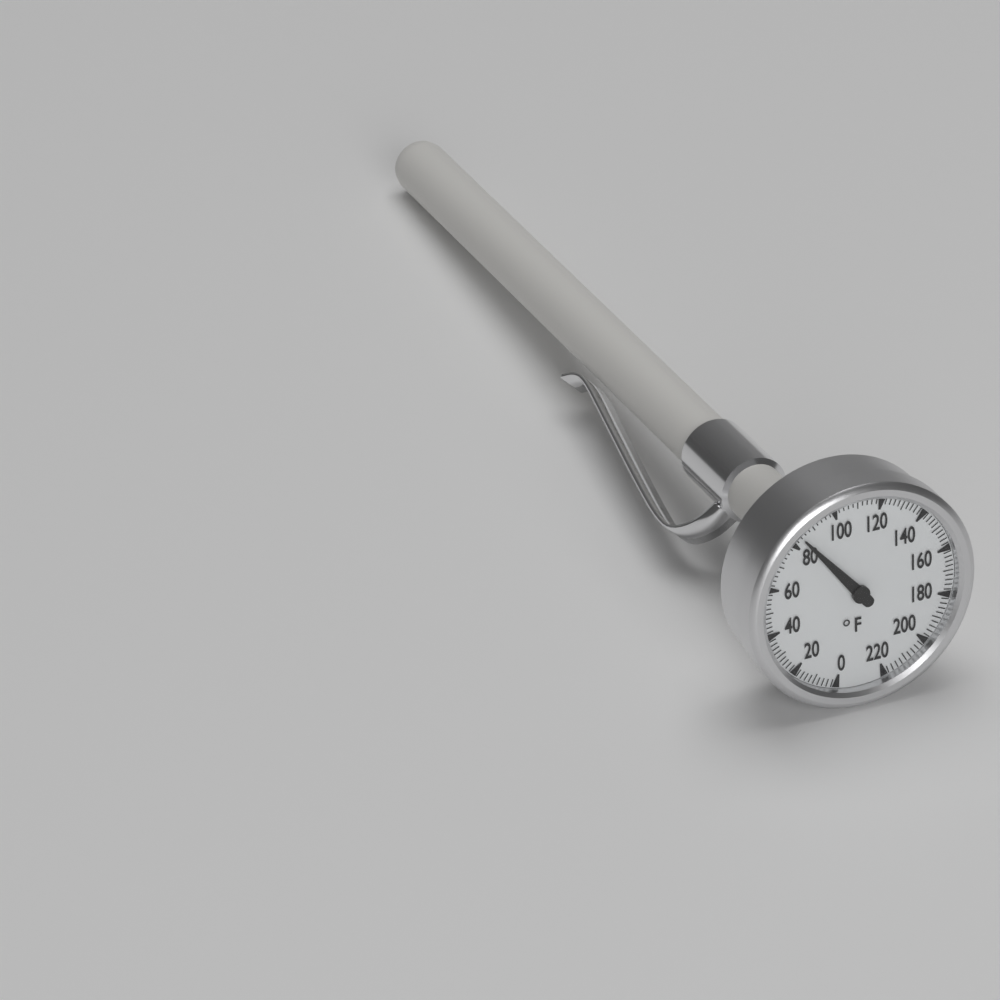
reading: 84 °F
